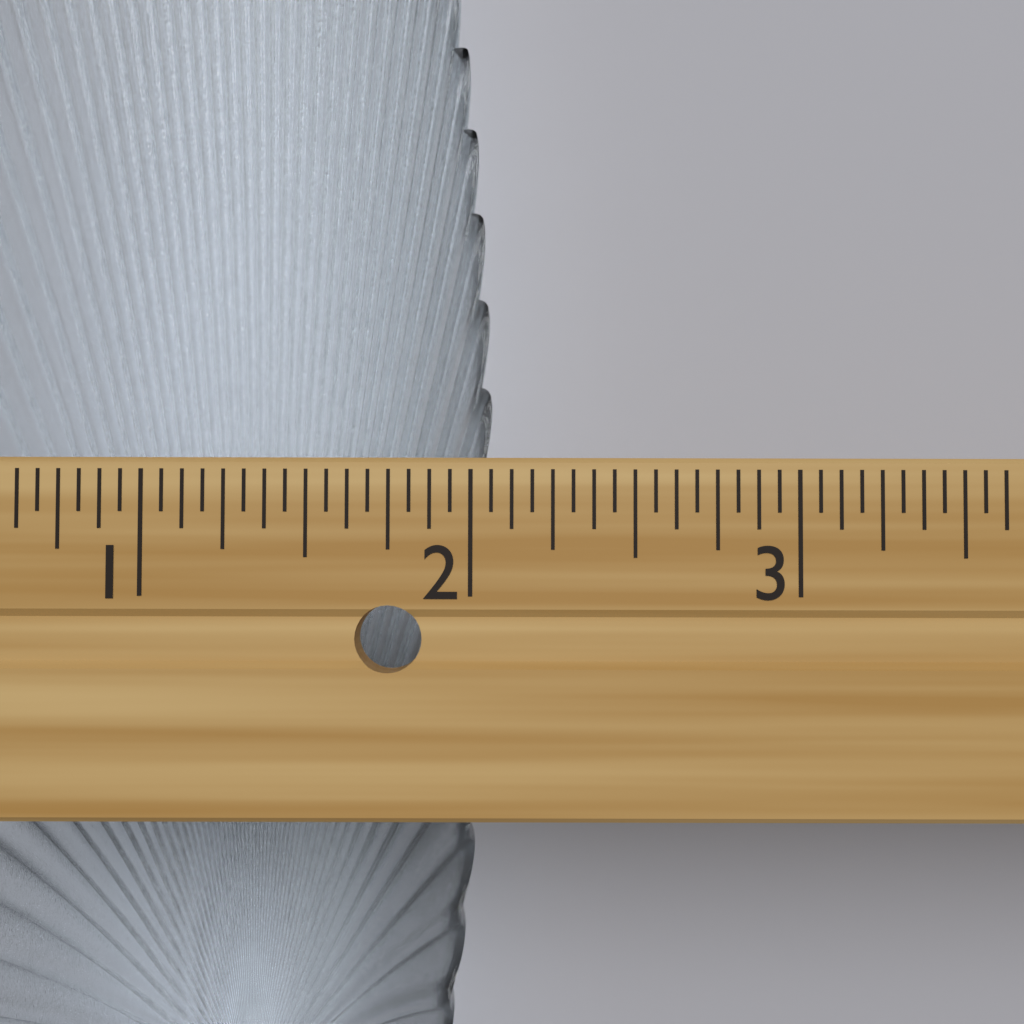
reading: 2.0625 in
